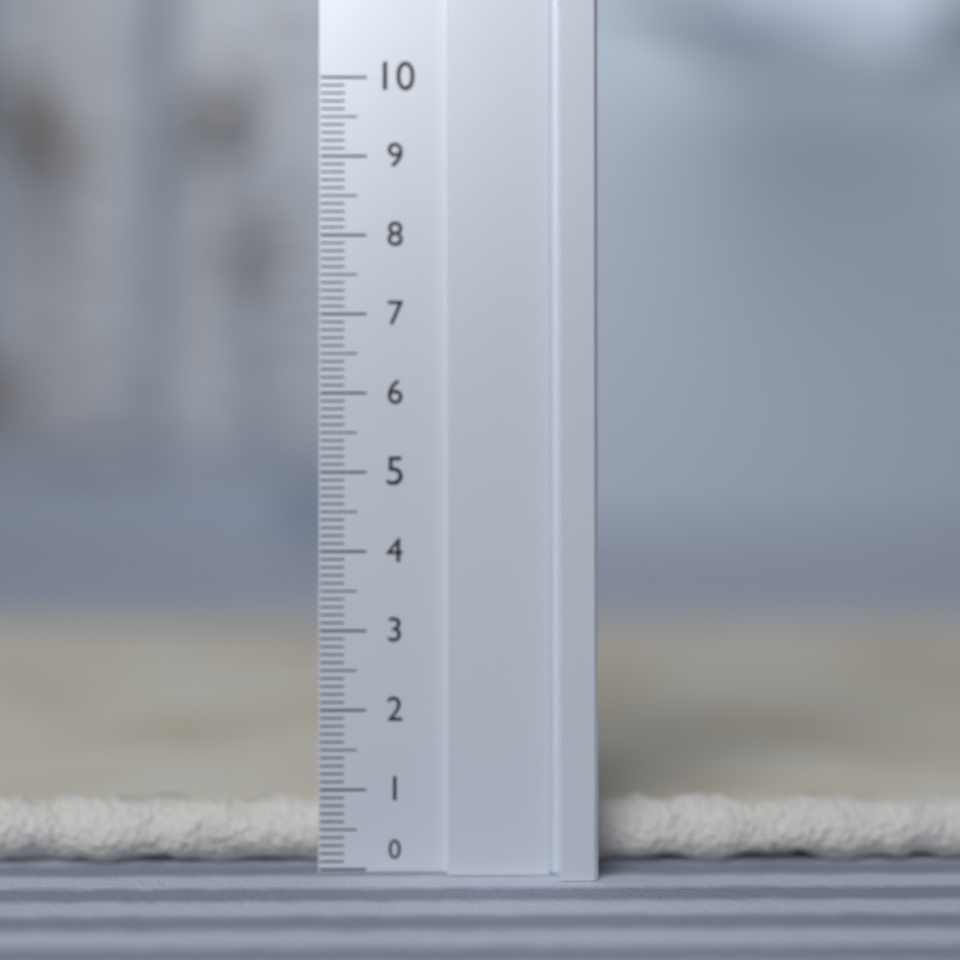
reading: 0.6 (no unit)
